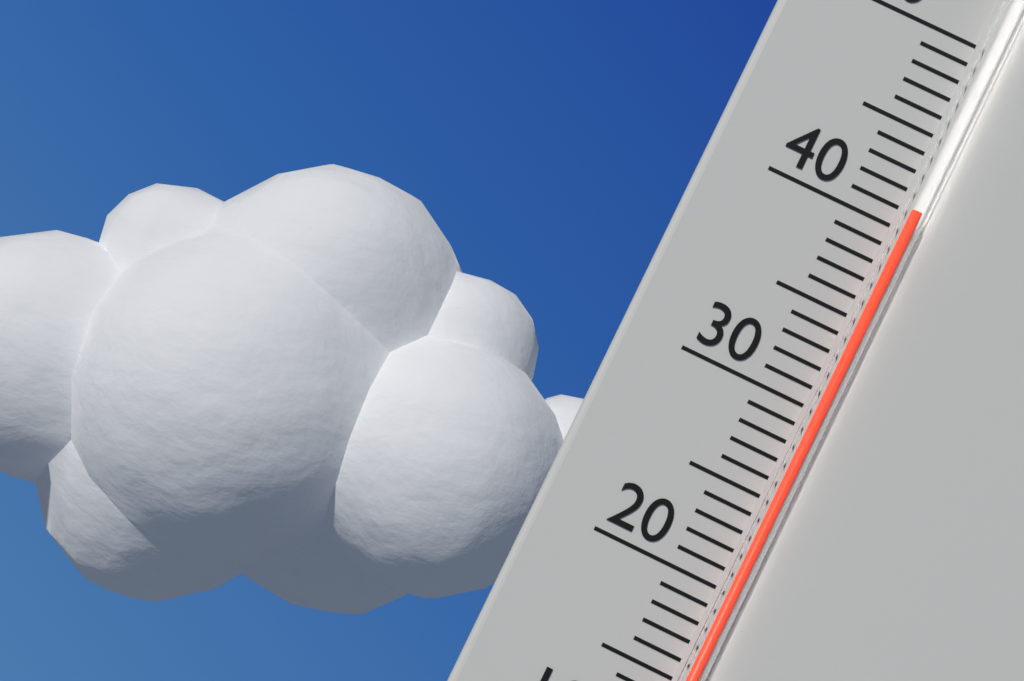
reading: 41 °C
